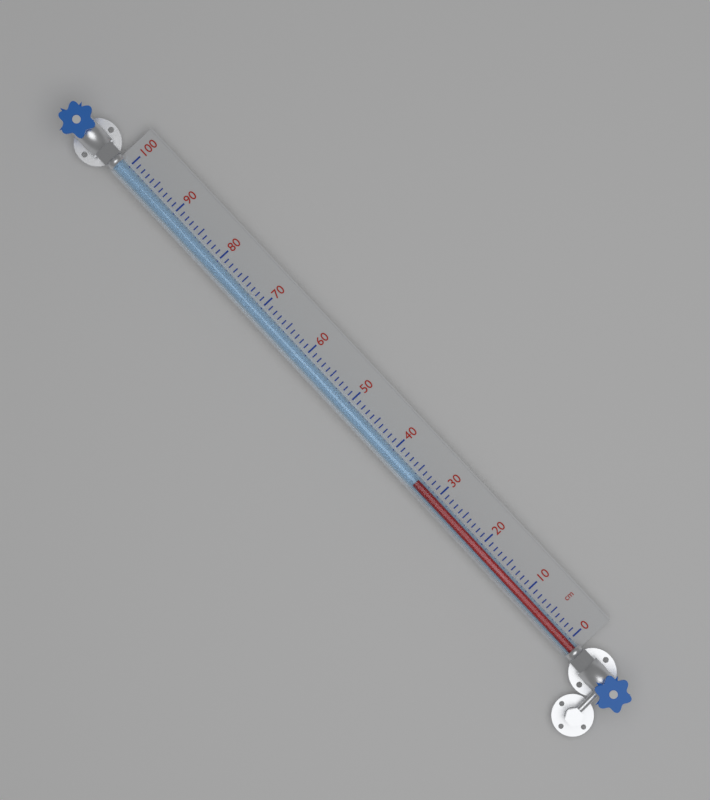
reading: 34 cm
